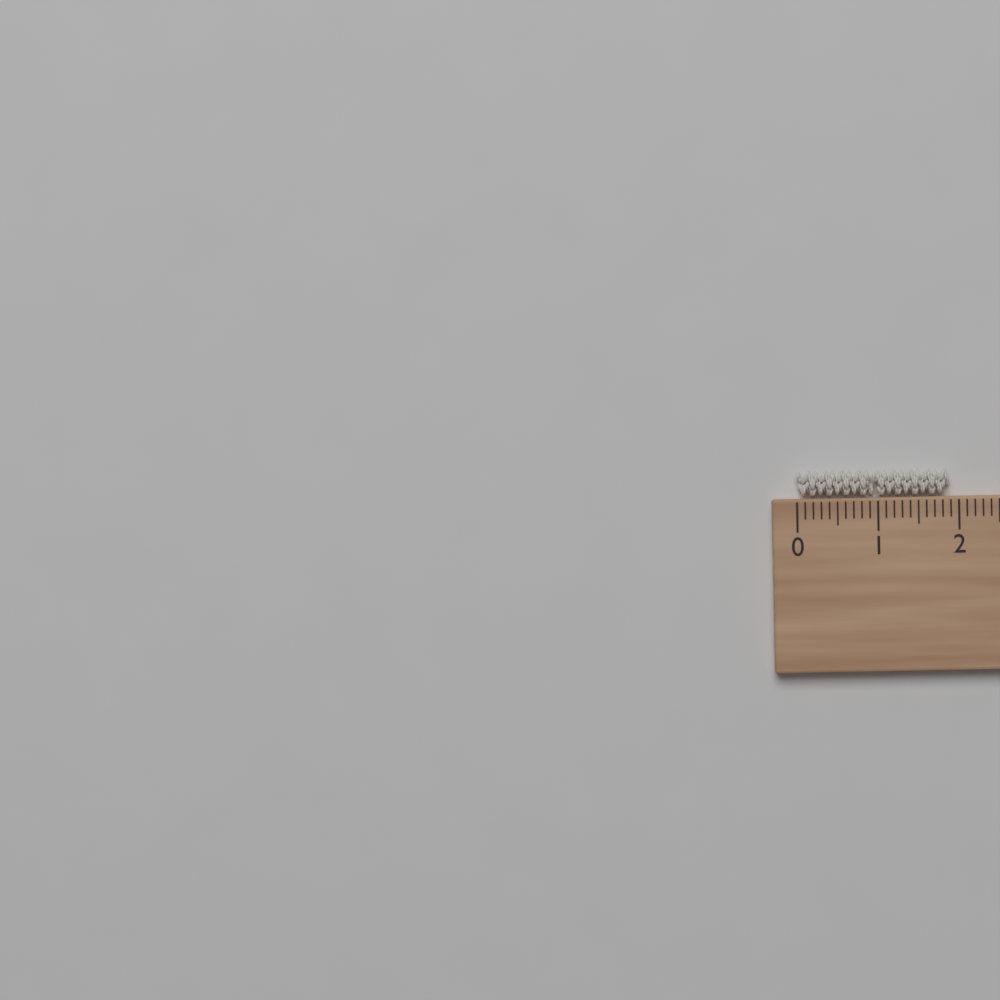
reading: 1.9 cm
